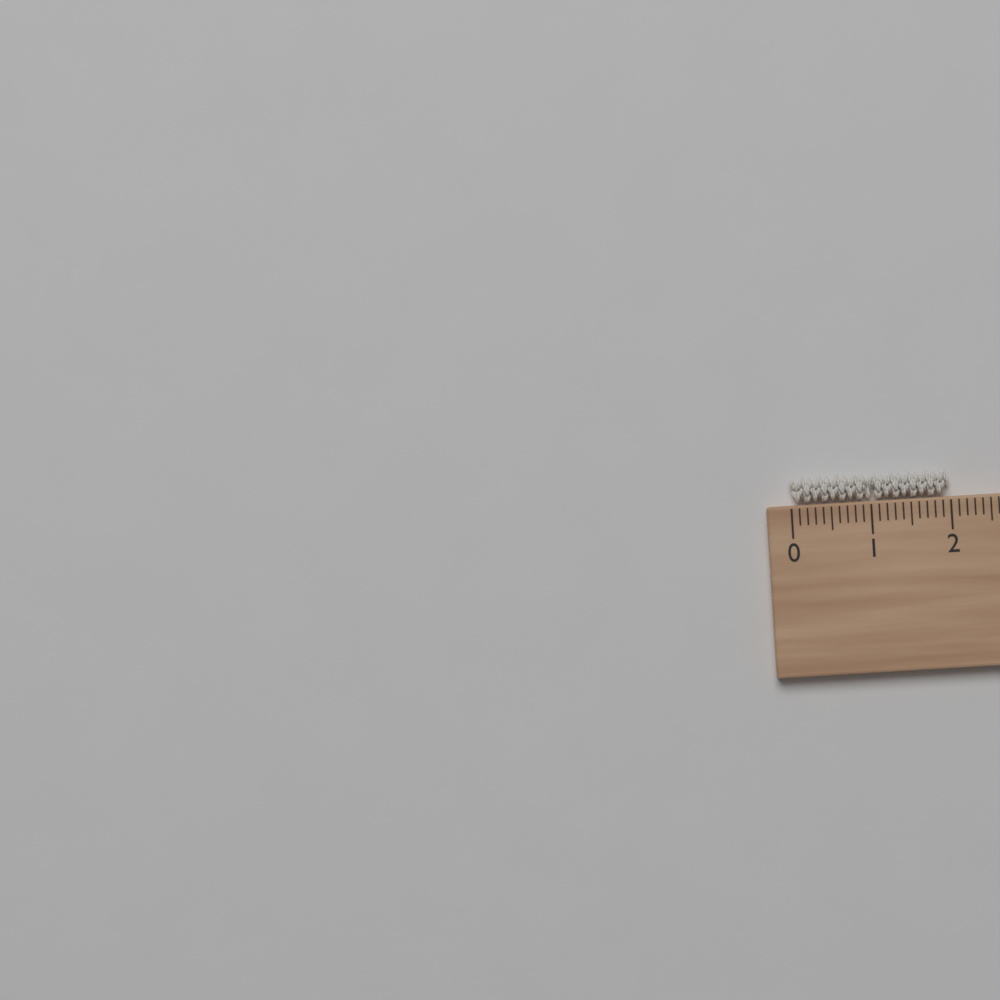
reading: 2.0 cm
